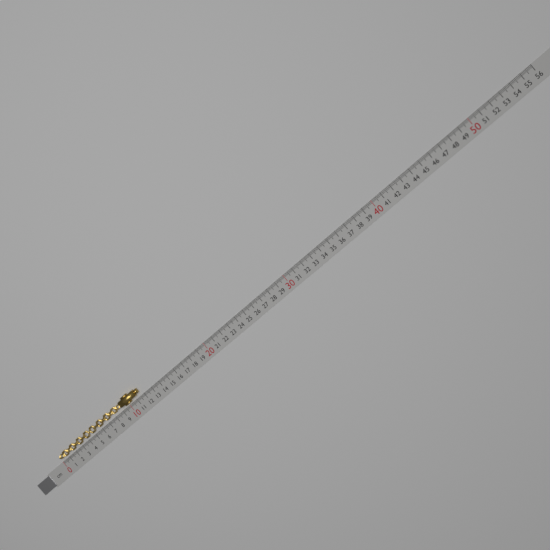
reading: 11.7 cm
